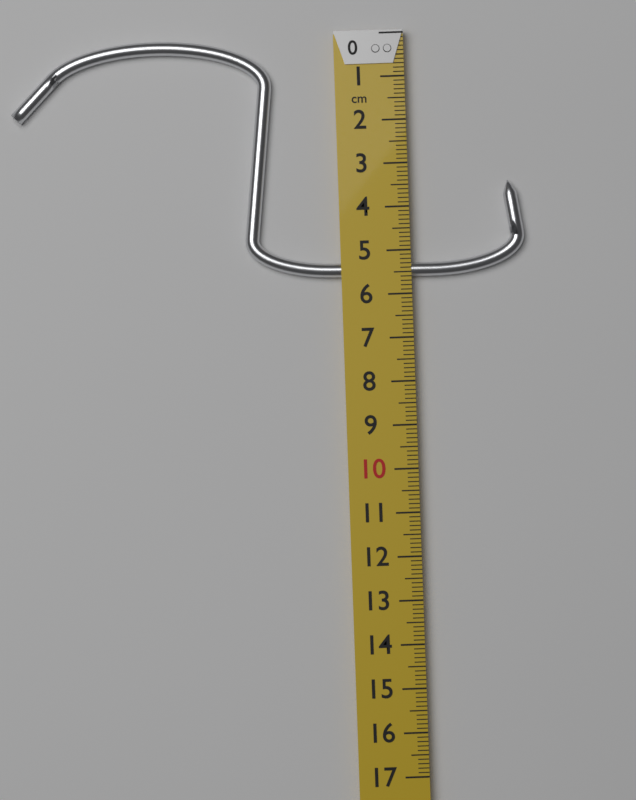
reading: 5.6 cm
